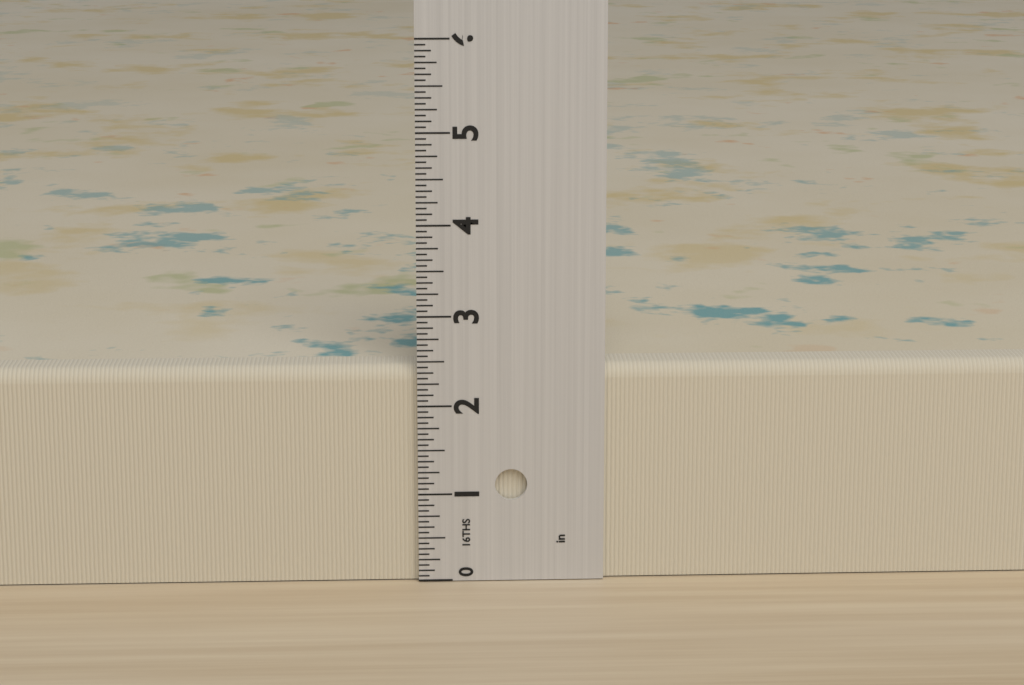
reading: 2.4375 in
